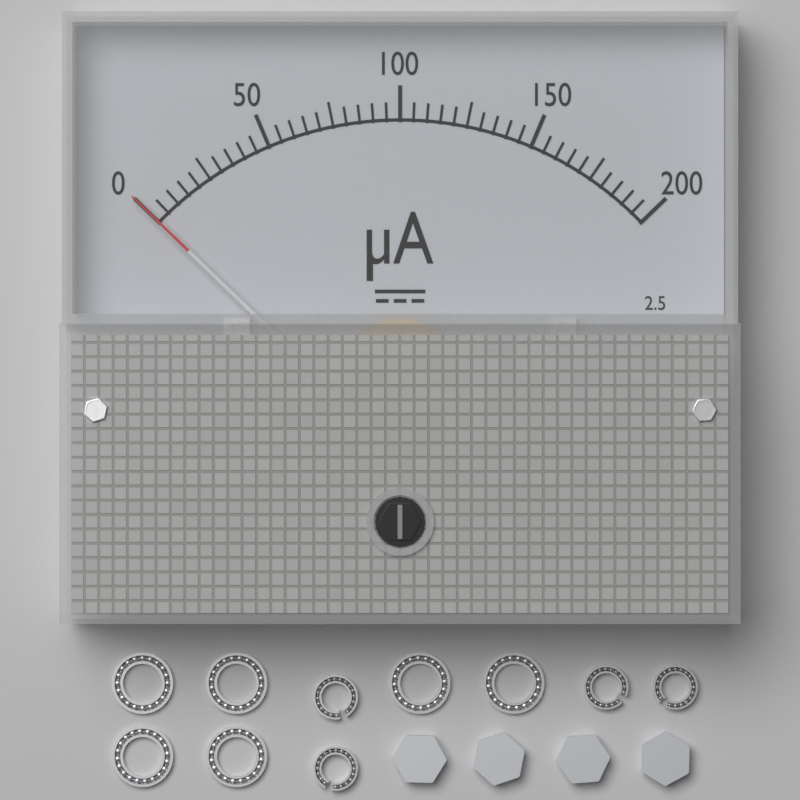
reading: 0 µA
